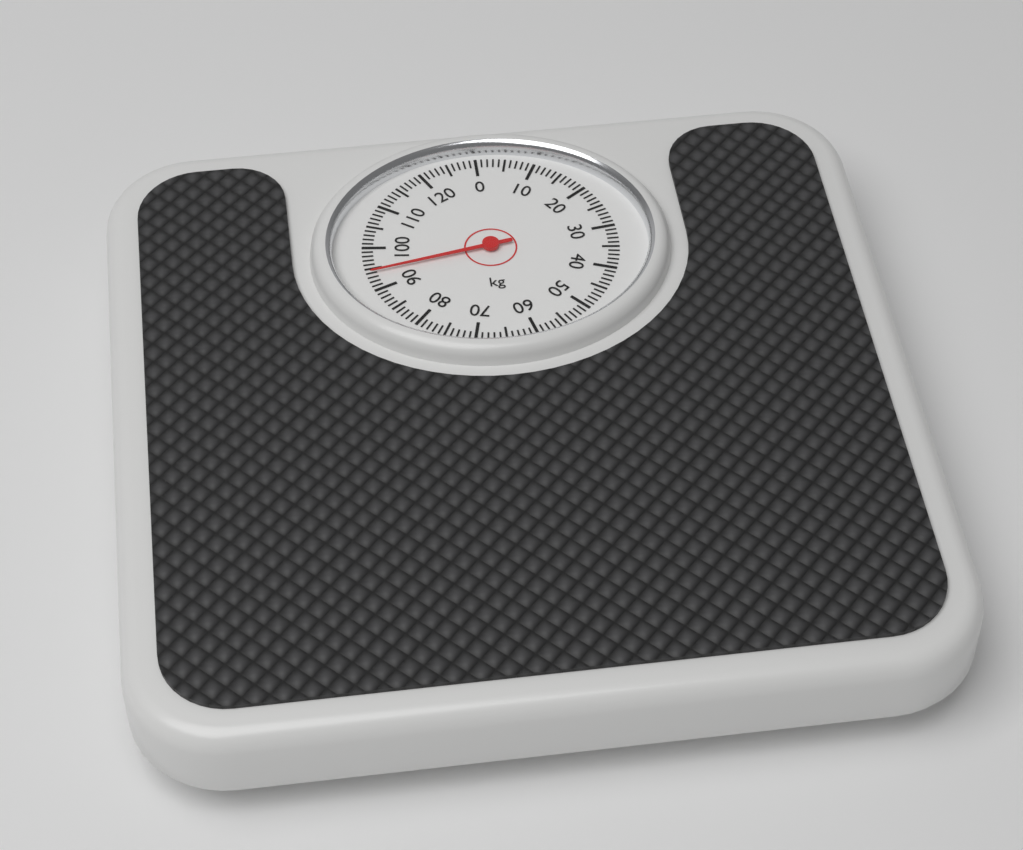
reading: 94 kg
